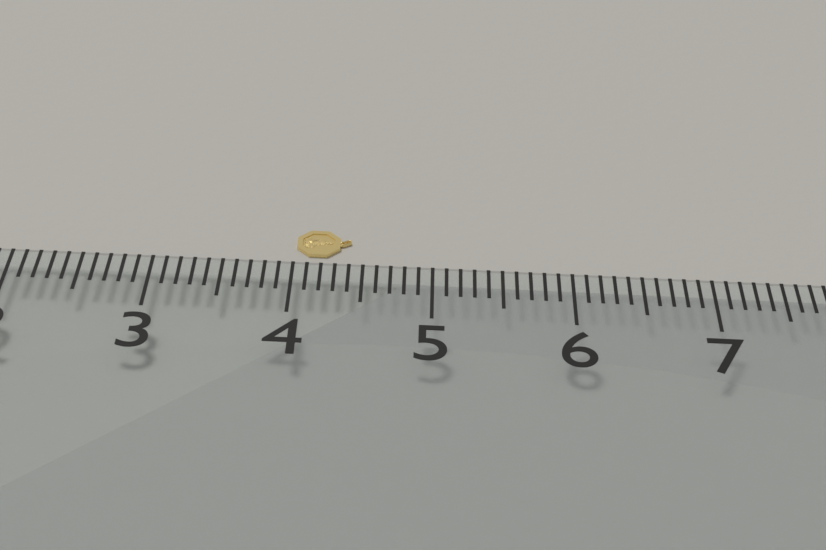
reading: 4.4 (no unit)
